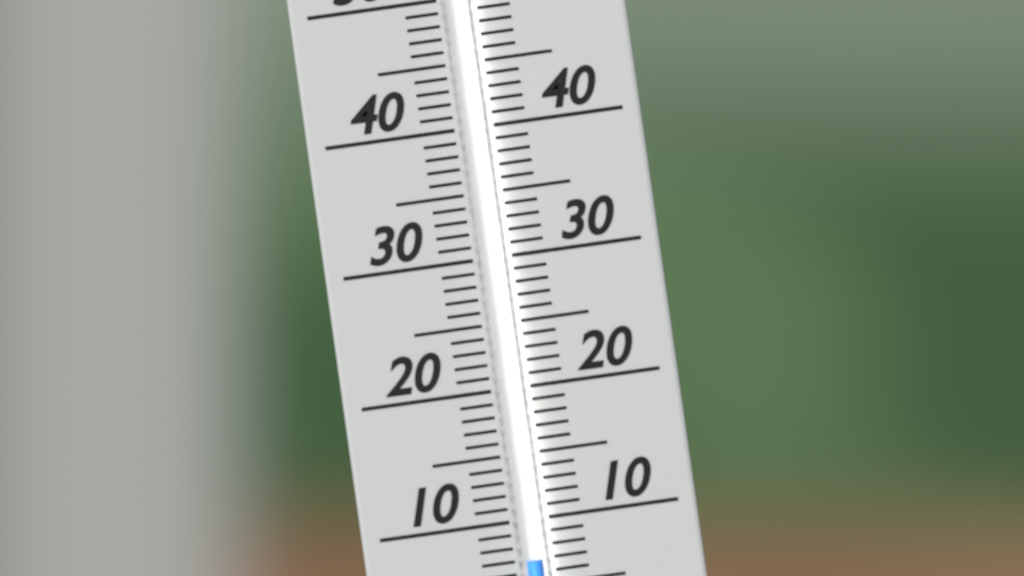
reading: 7 (no unit)
